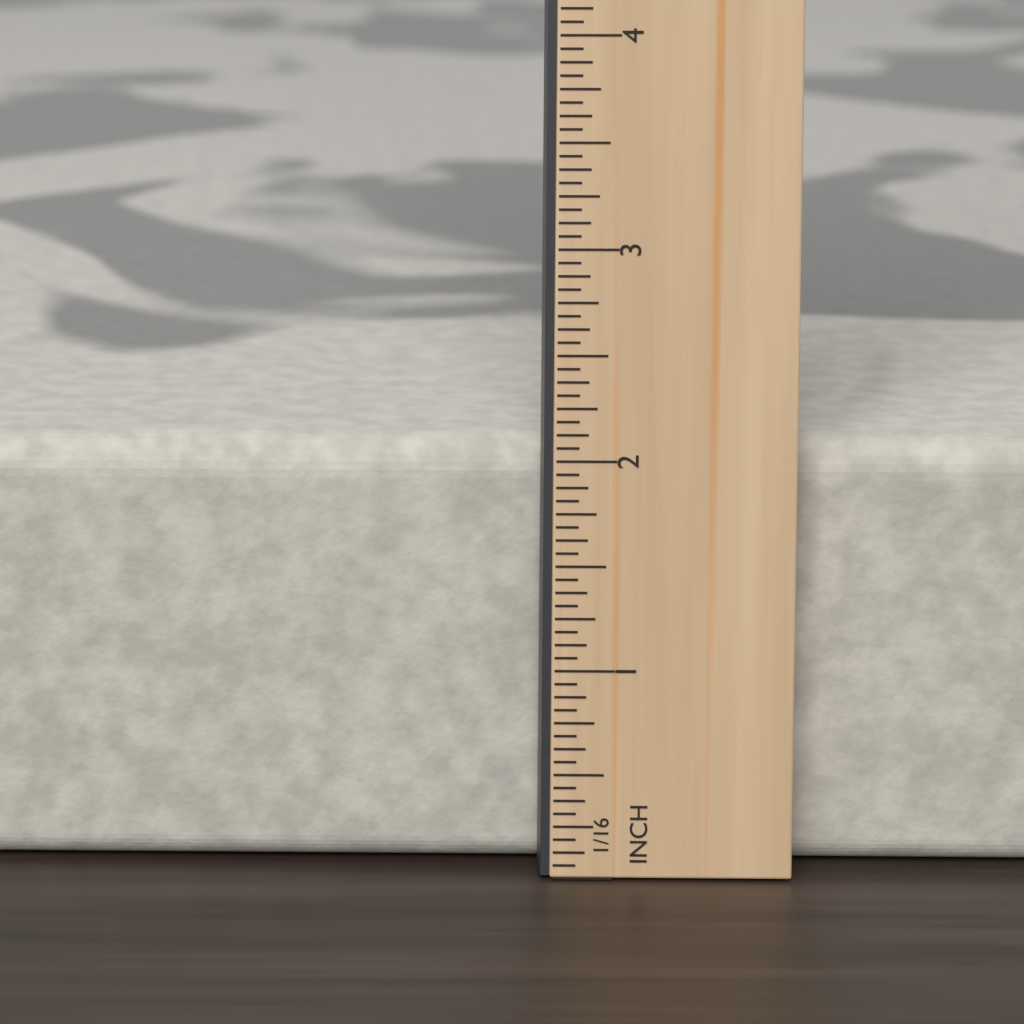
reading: 2.0625 in
